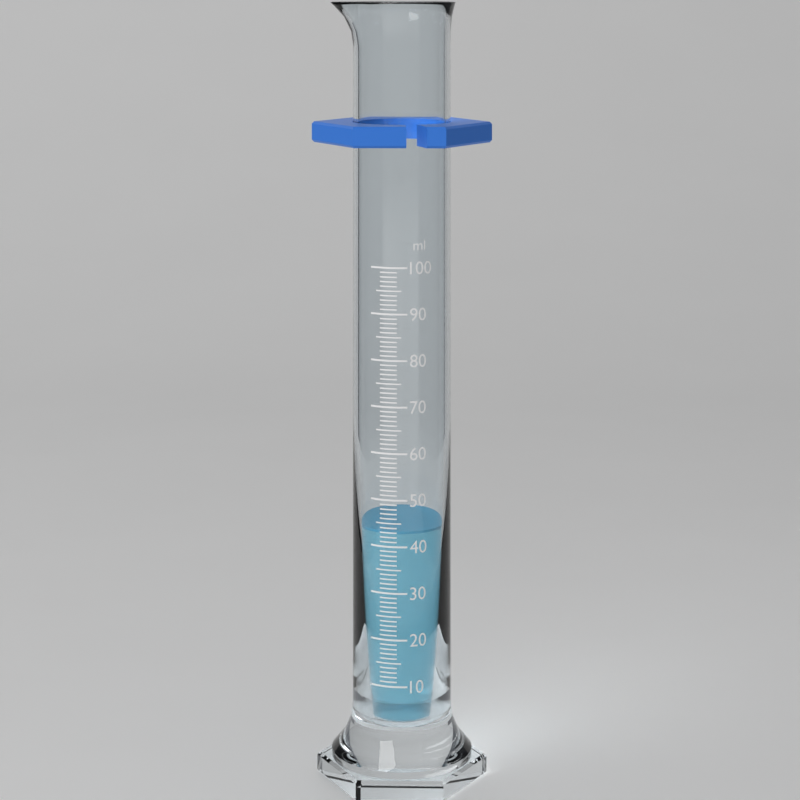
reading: 43 ml
